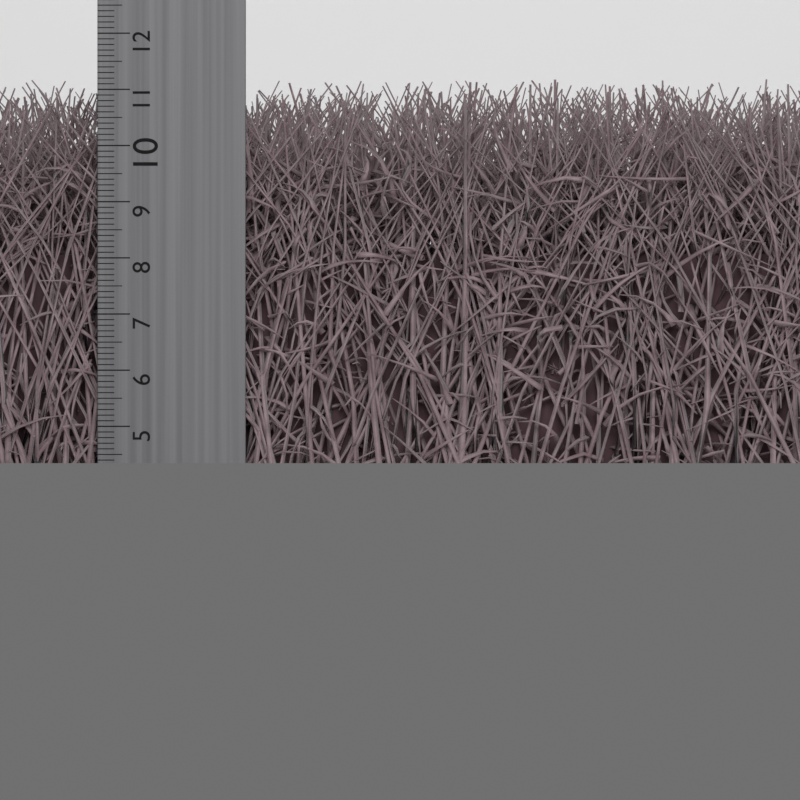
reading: 11.2 cm
